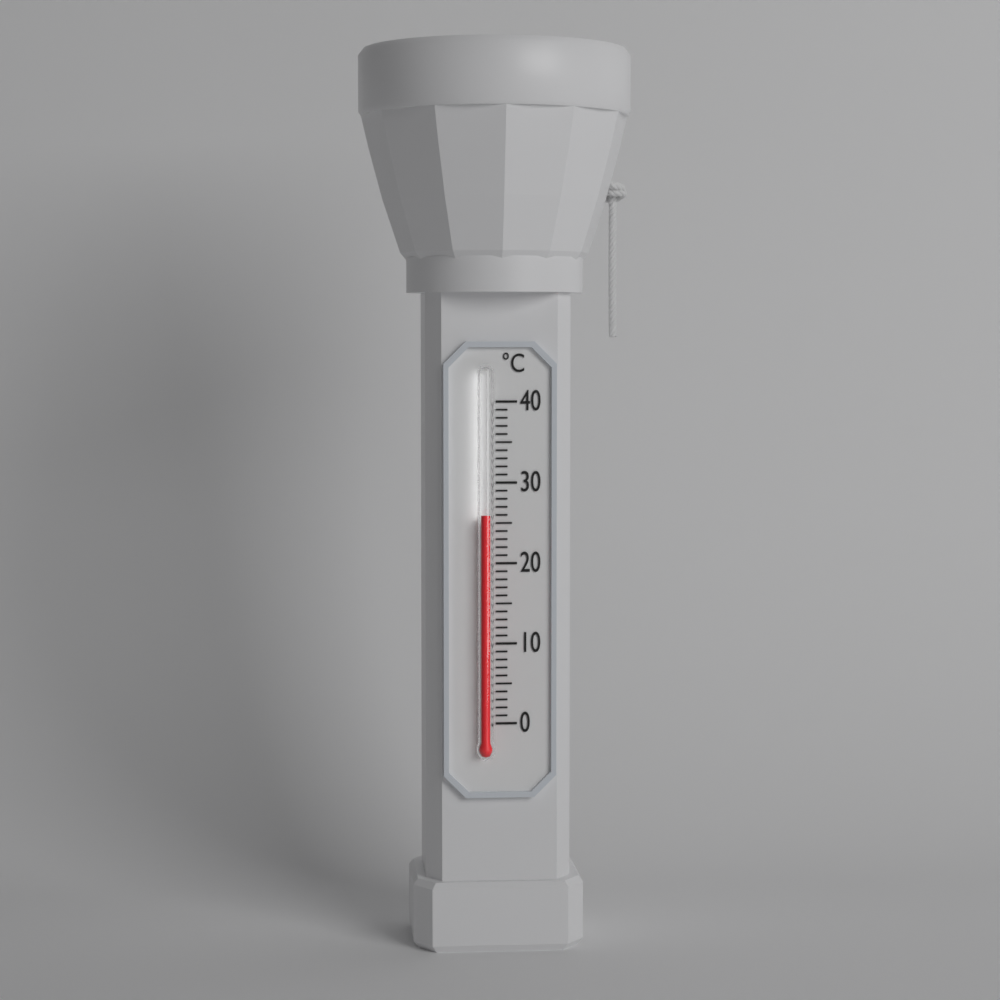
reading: 26 °C
